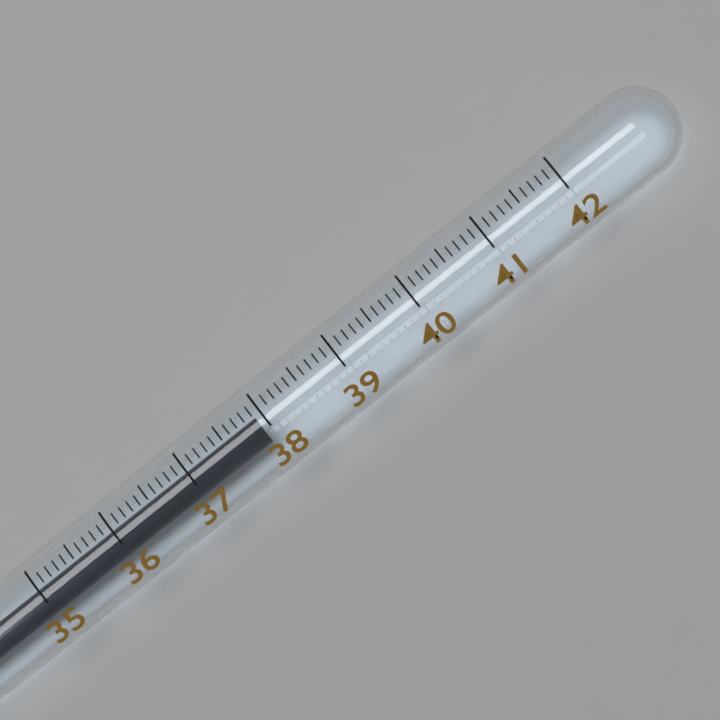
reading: 37.9 (no unit)
